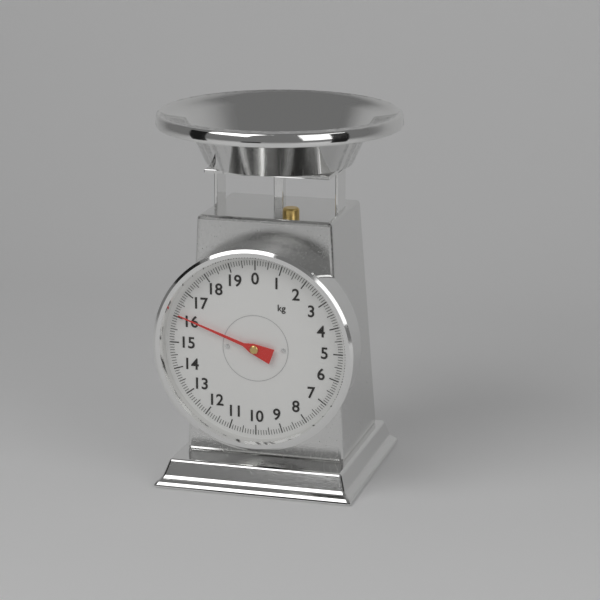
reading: 16.1 kg
